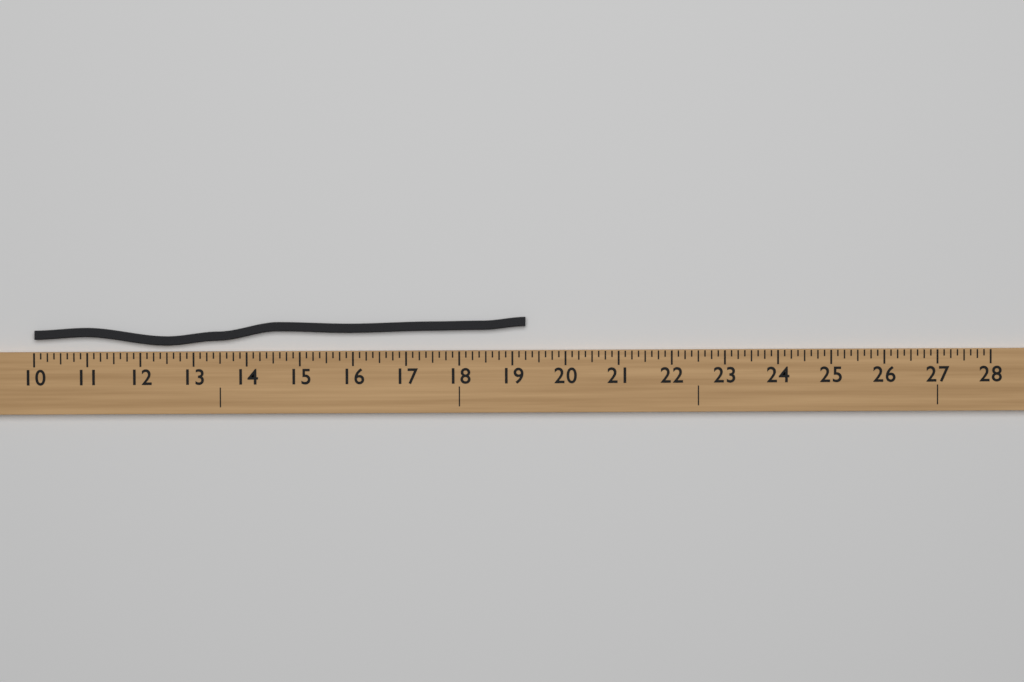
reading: 19.250 (no unit)
